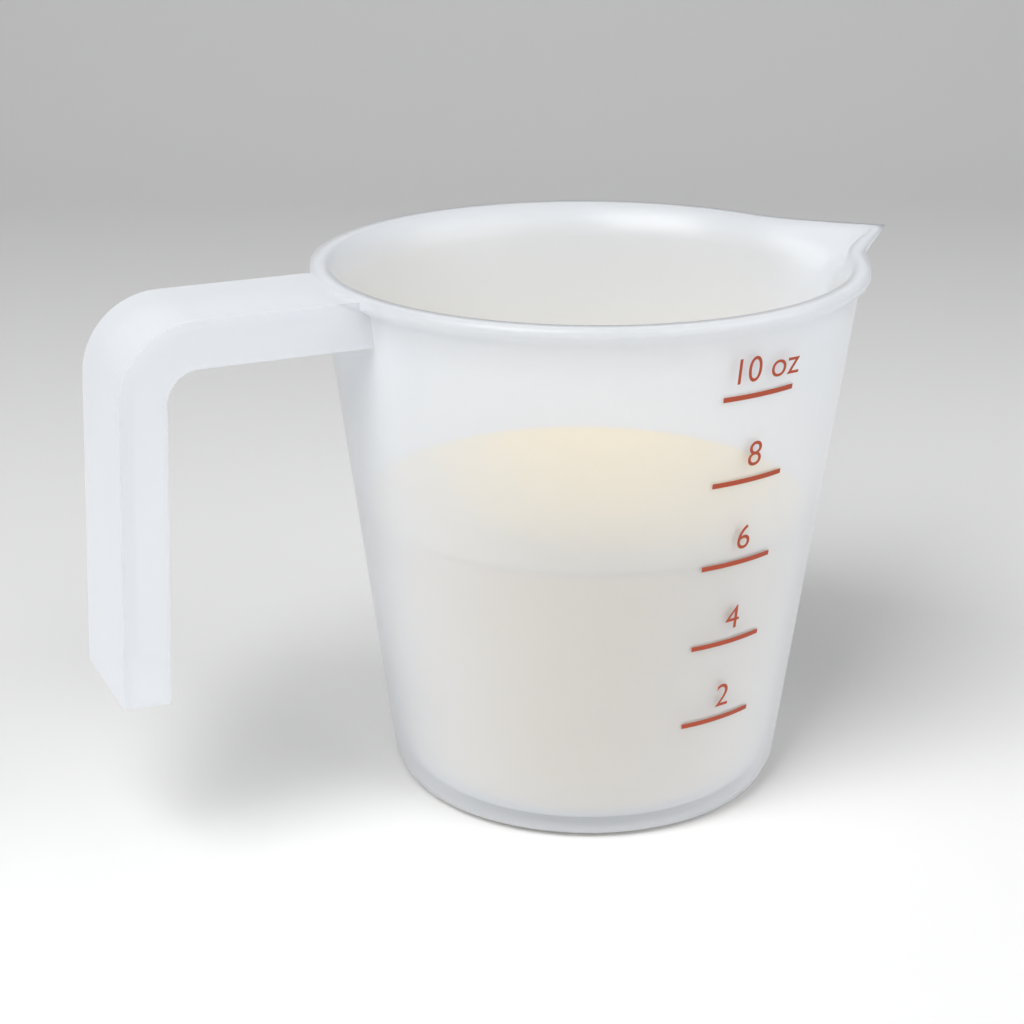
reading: 6 oz
